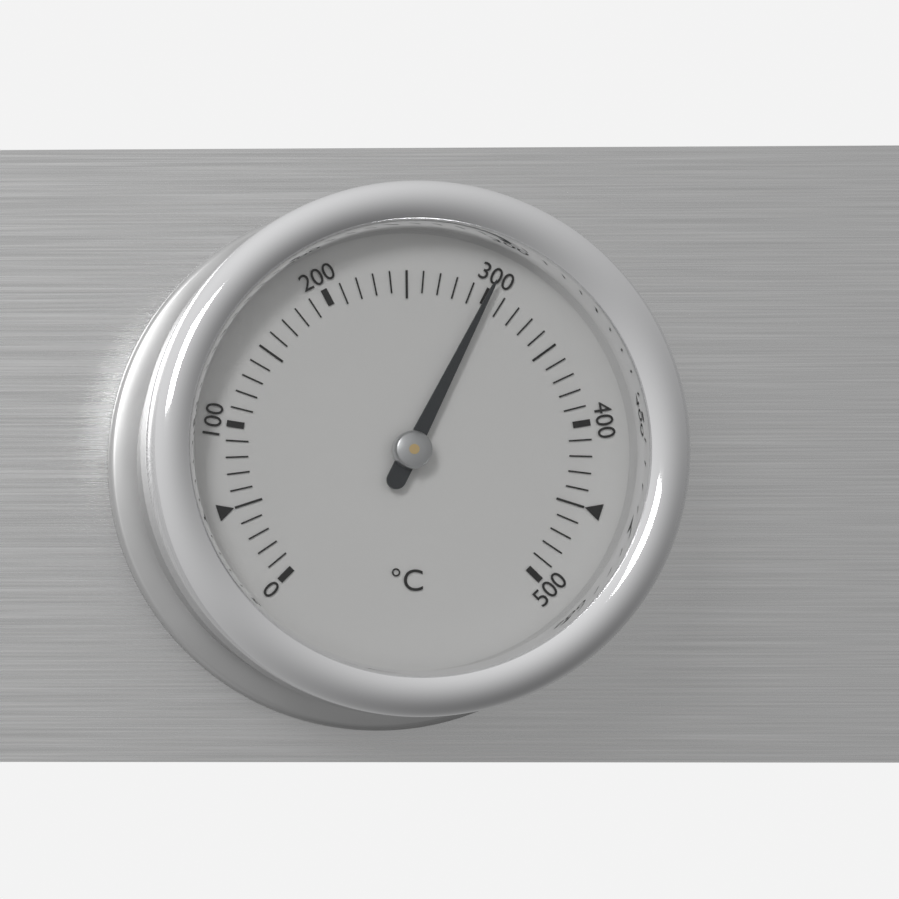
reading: 300 °C
